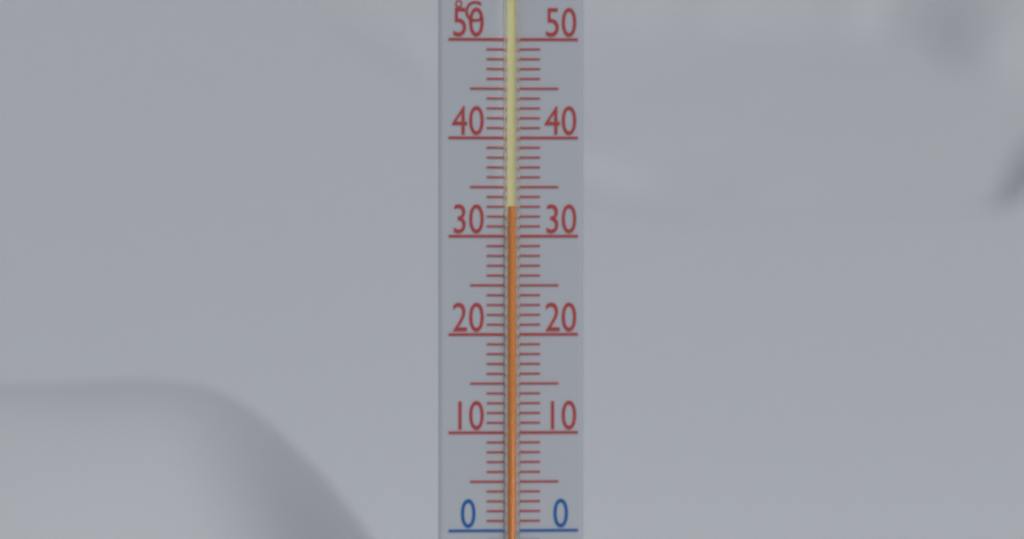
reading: 33 °C
